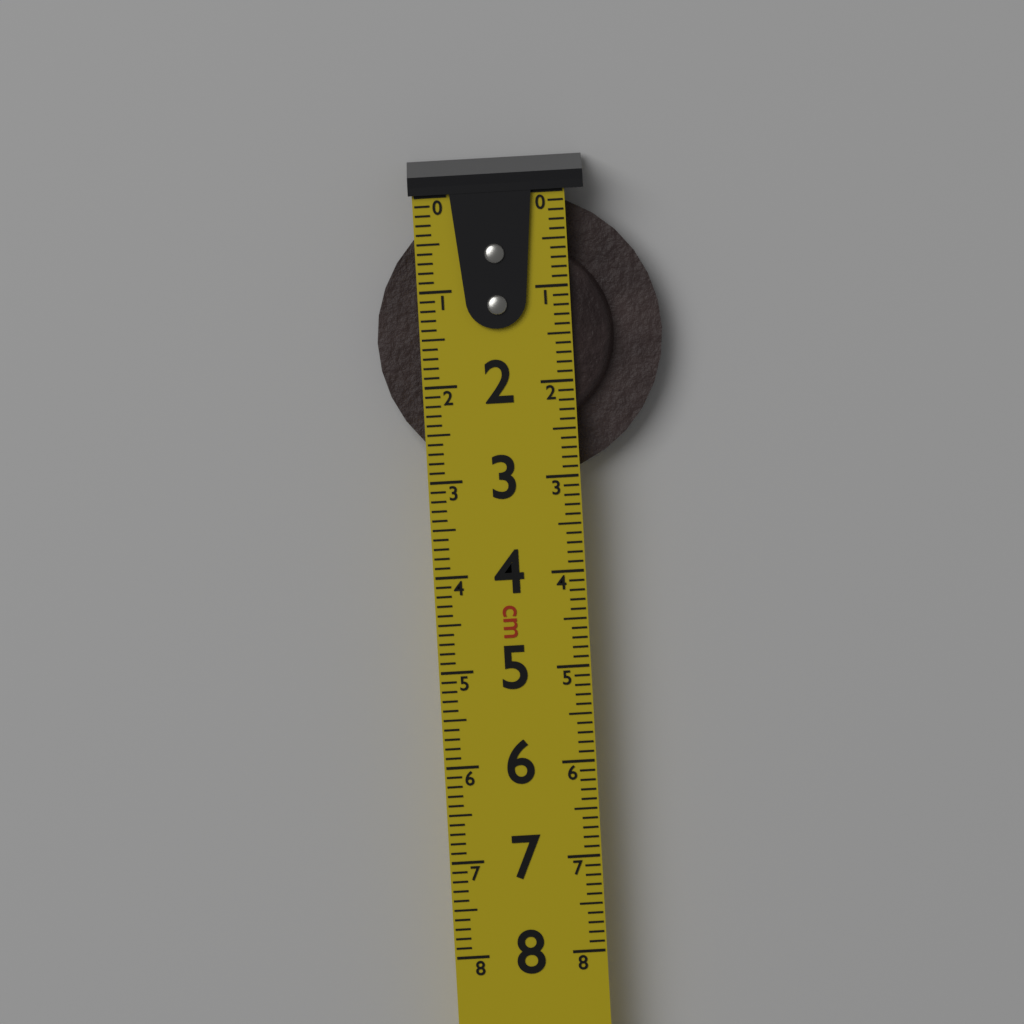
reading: 3.0 cm
